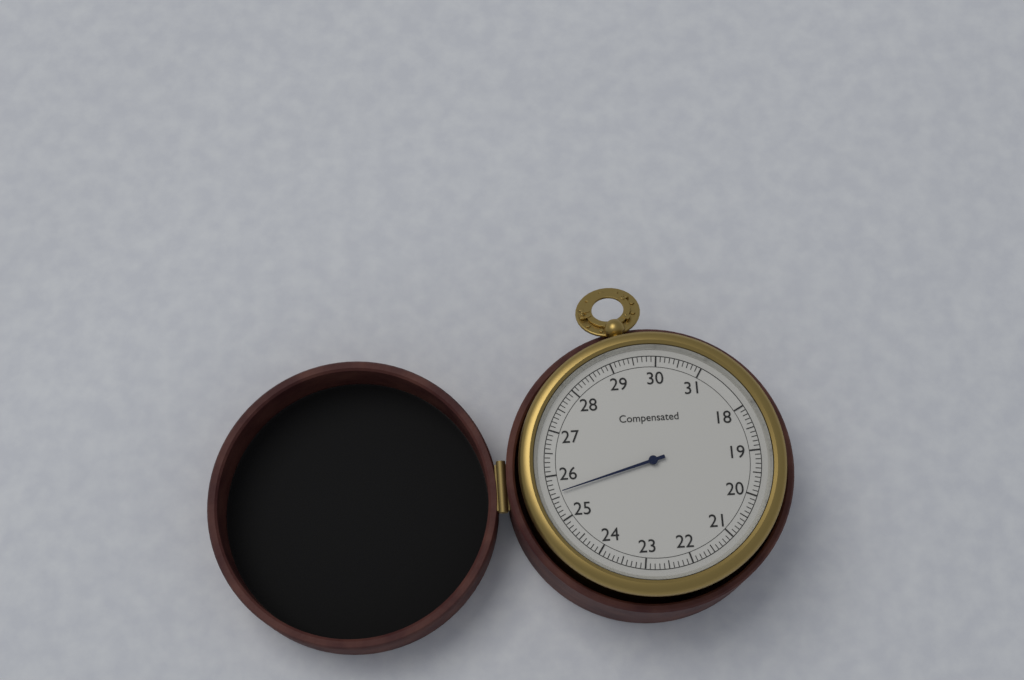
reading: 25.6 (no unit)
